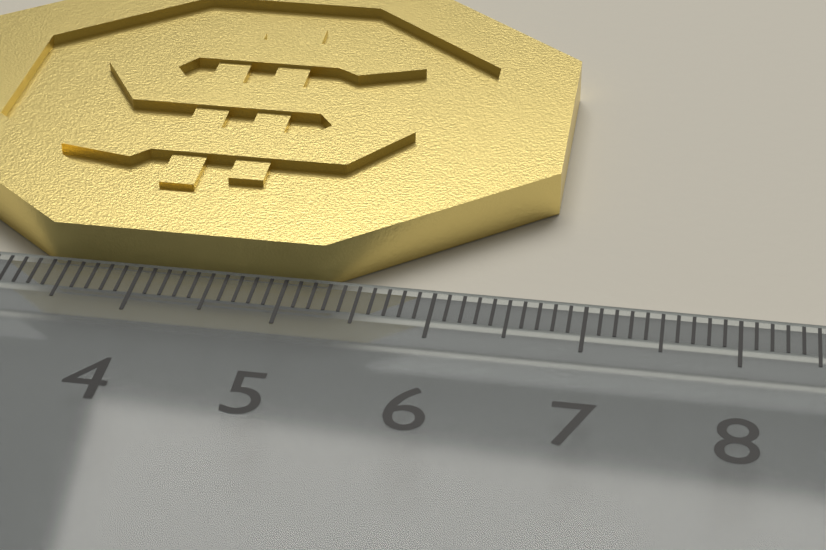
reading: 6.7 cm
